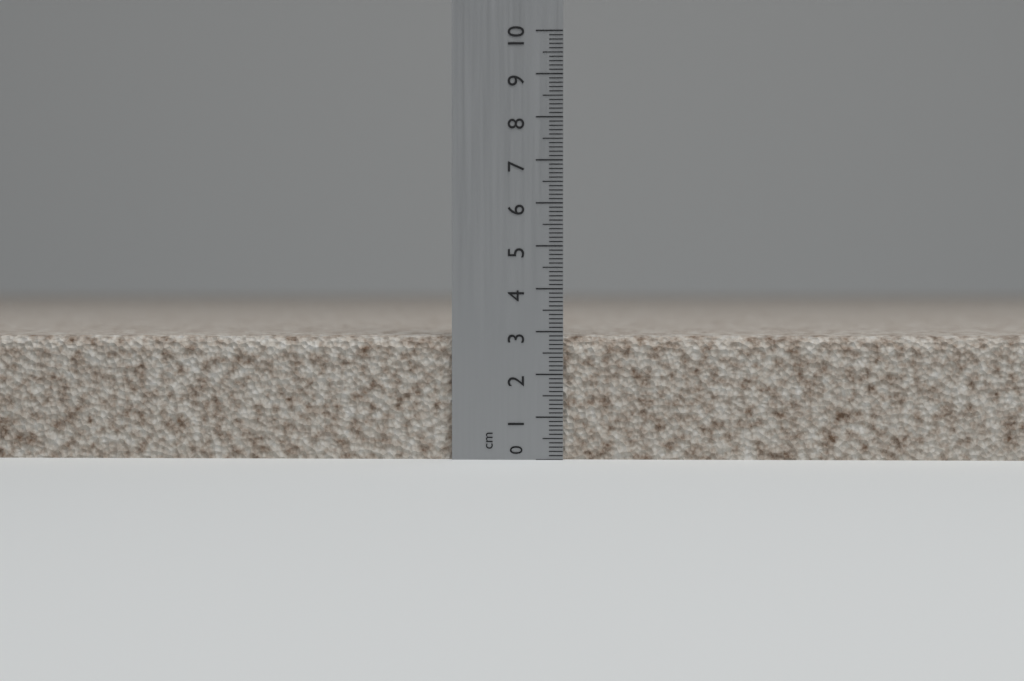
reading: 2.9 cm
